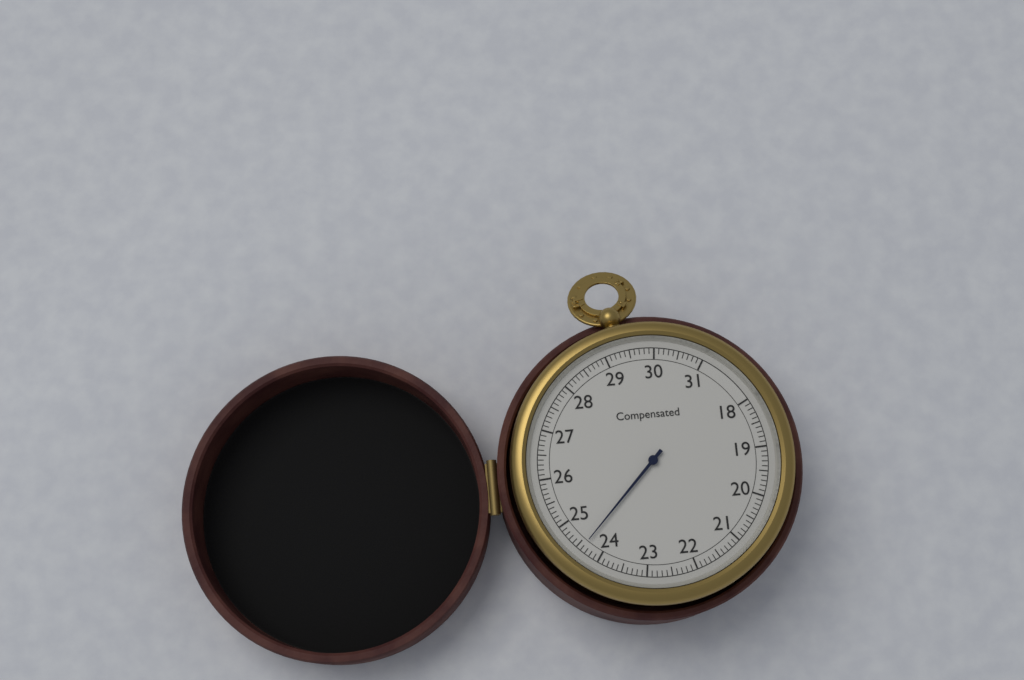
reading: 24.4 (no unit)
